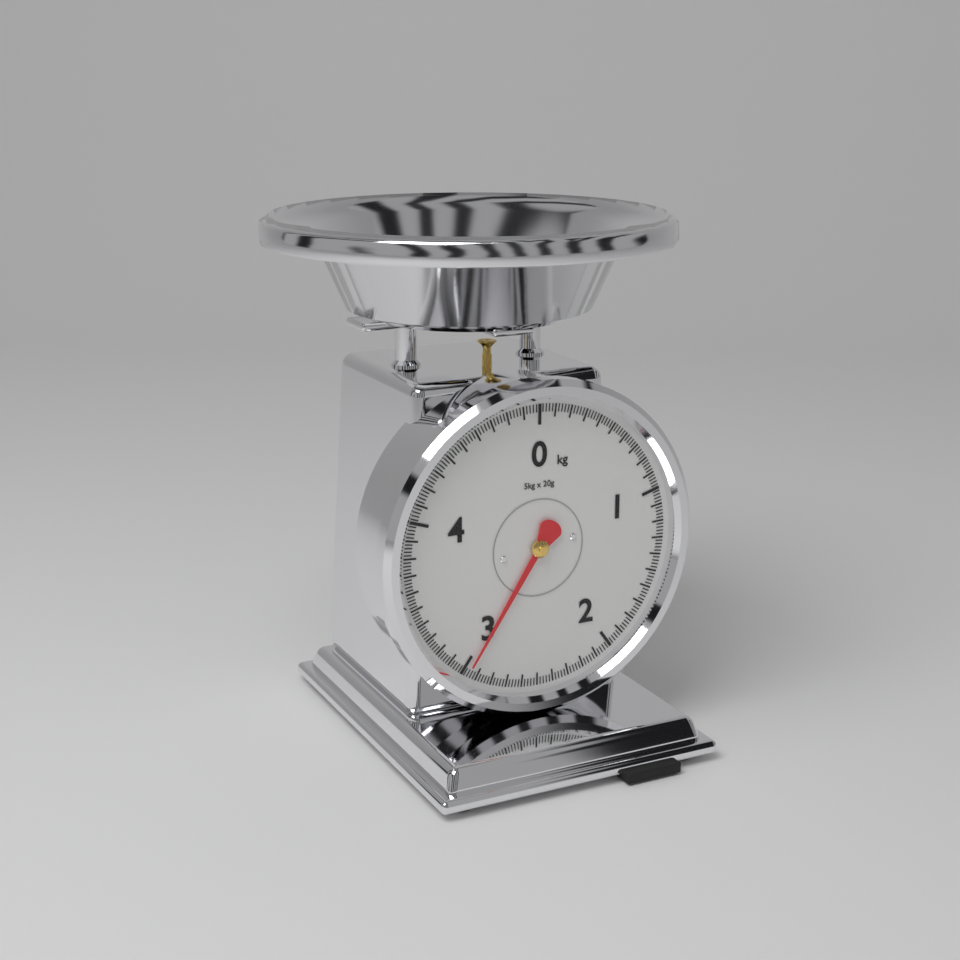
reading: 2.96 kg
